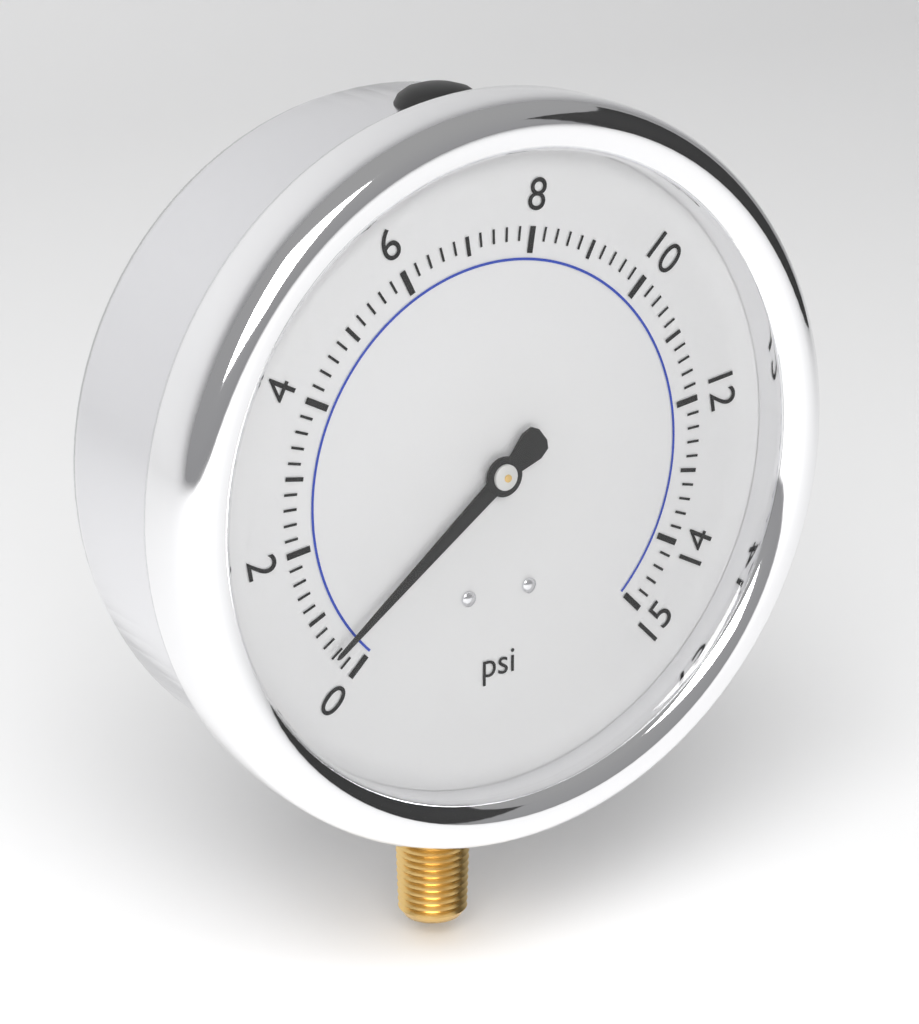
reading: 0.4 psi
